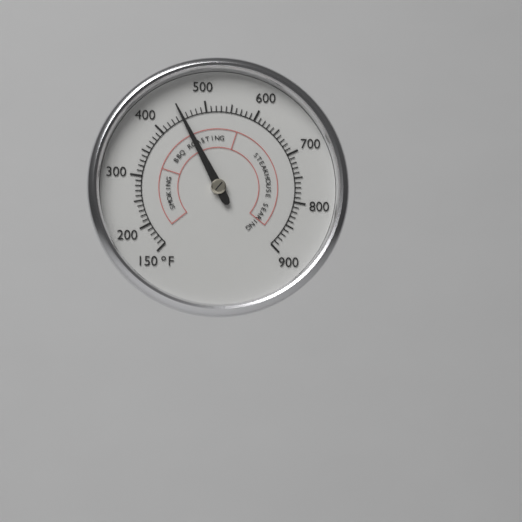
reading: 450 °F
